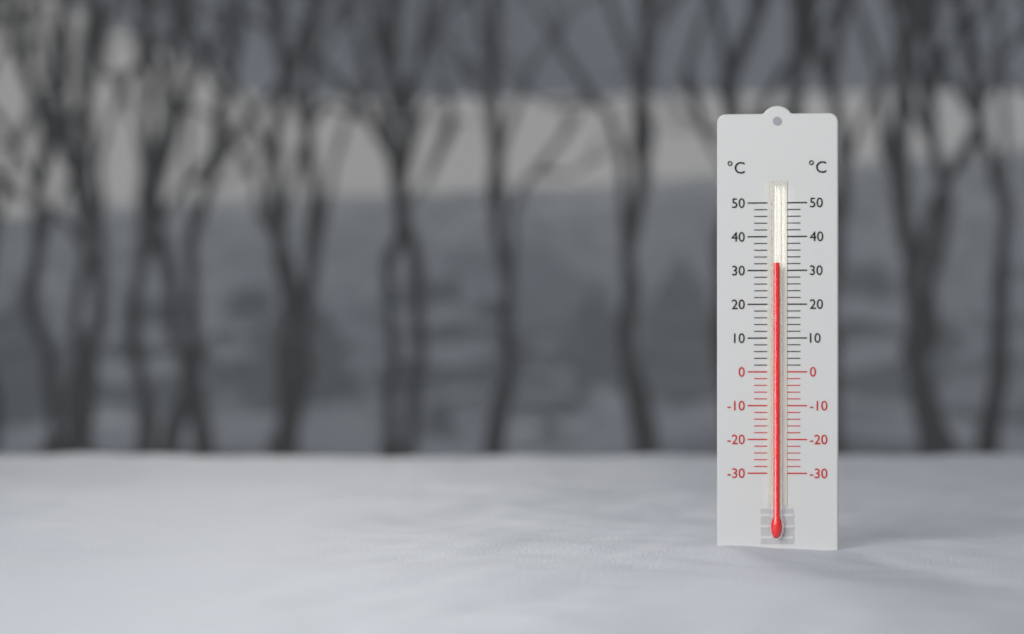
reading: 32 °C
